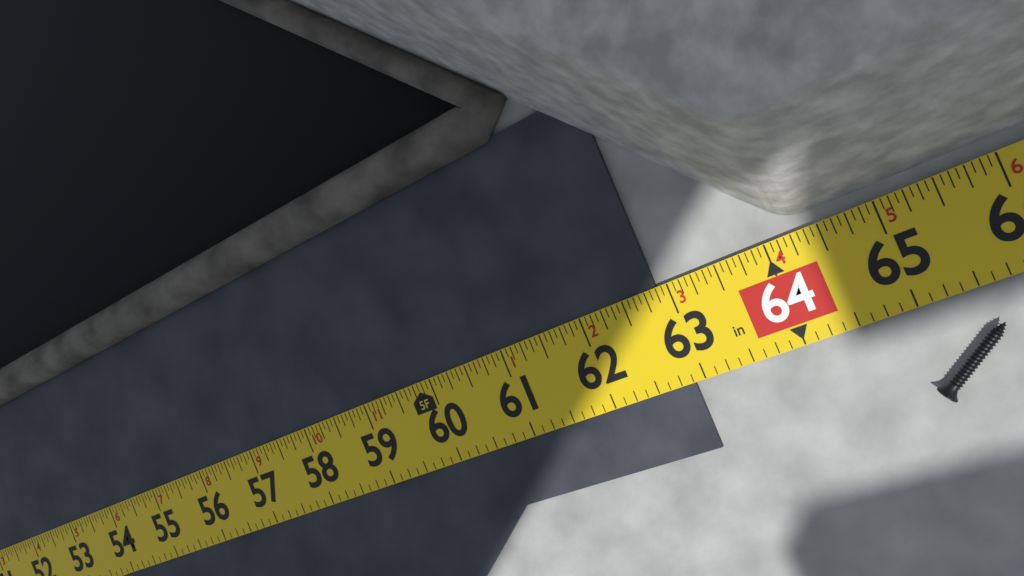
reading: 62.8750 in
